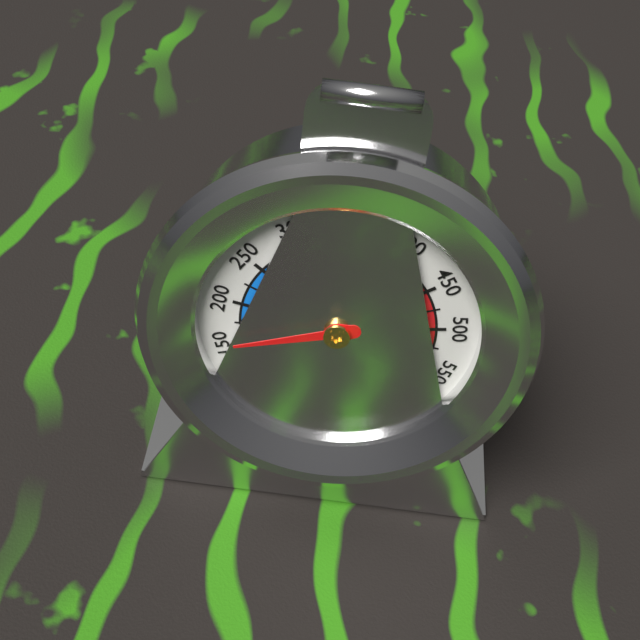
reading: 150 °F
